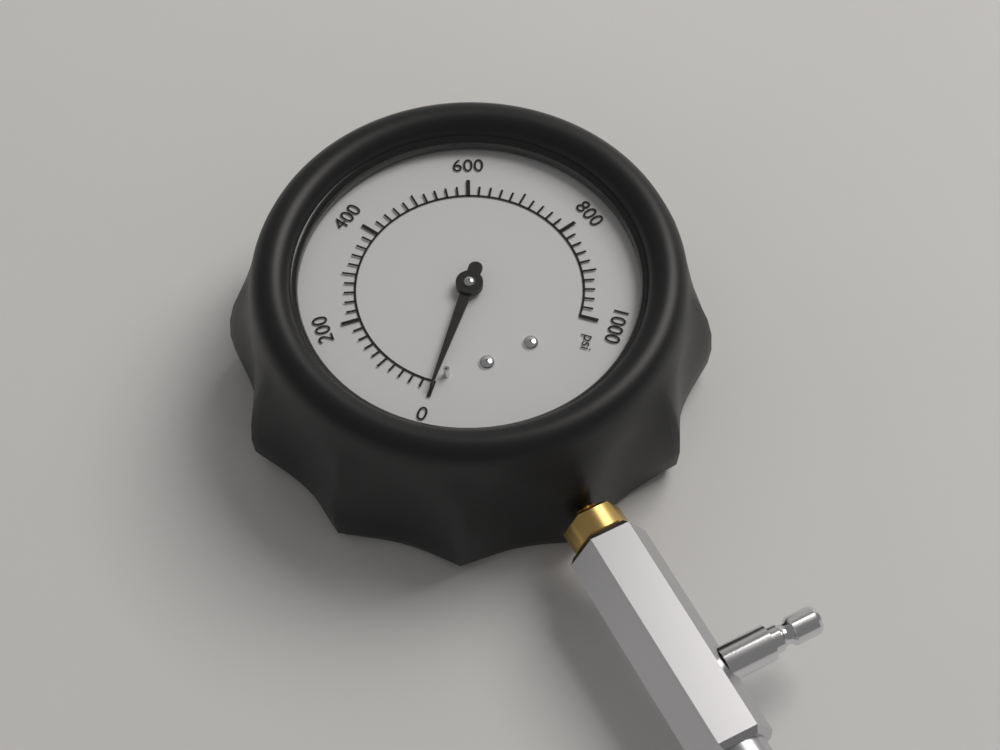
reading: 0 psi
